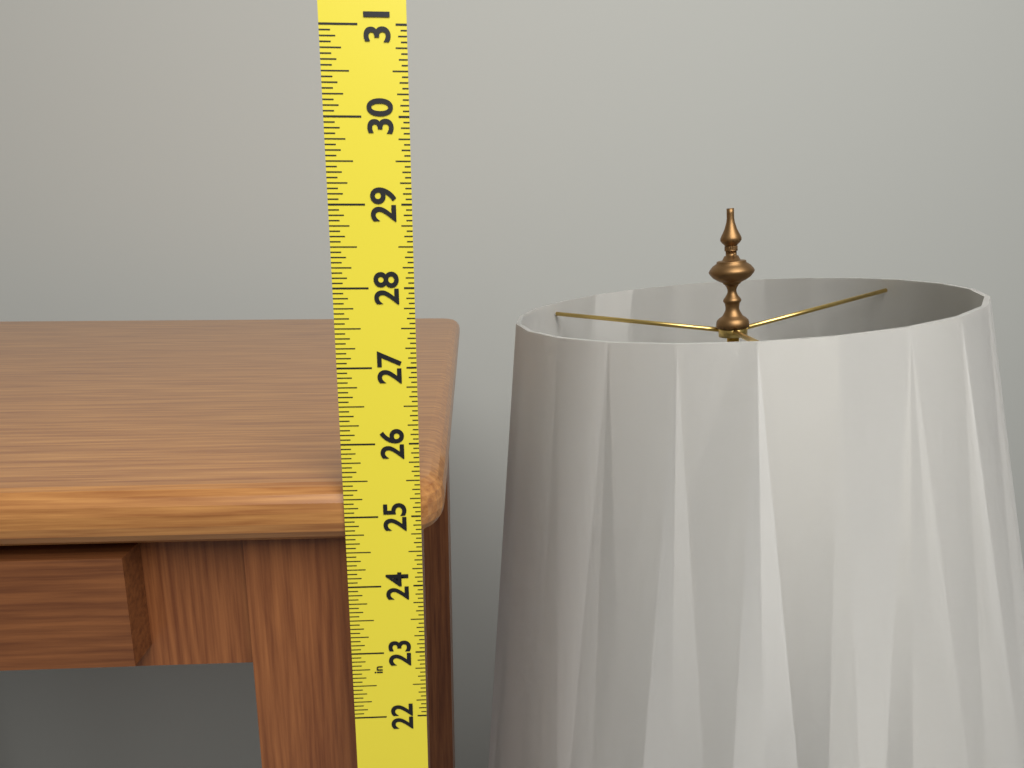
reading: 25.3750 in
